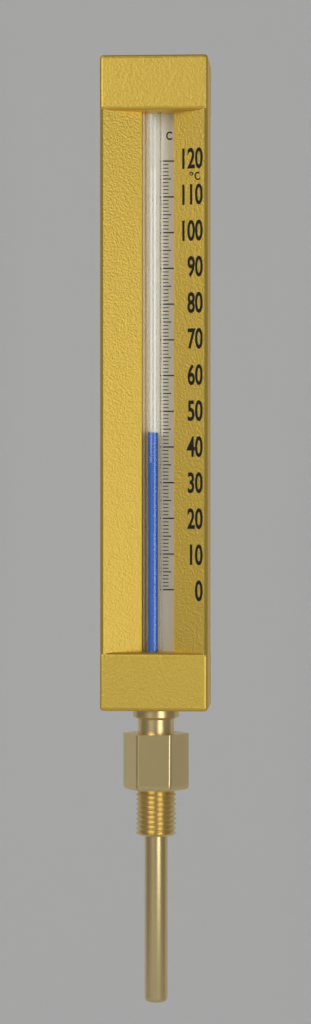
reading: 44 °C
